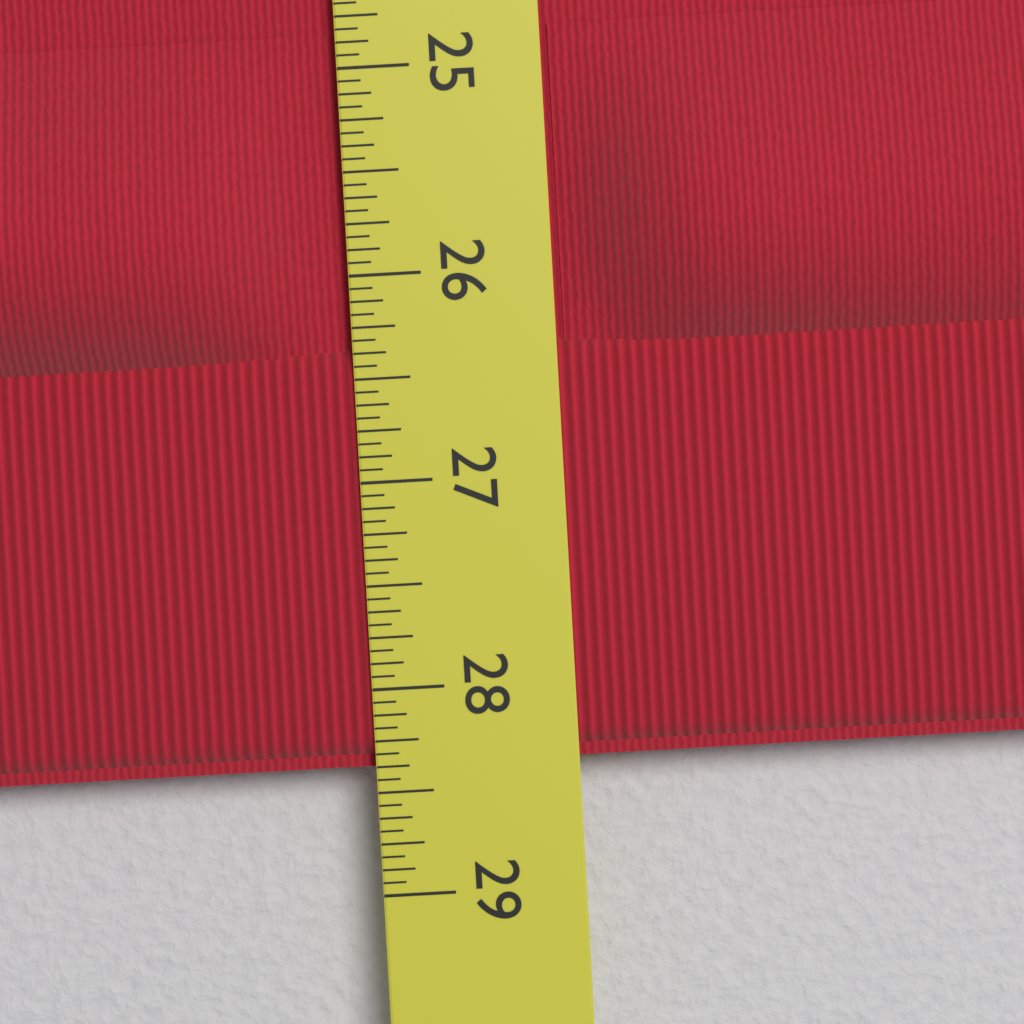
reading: 28.3750 in
